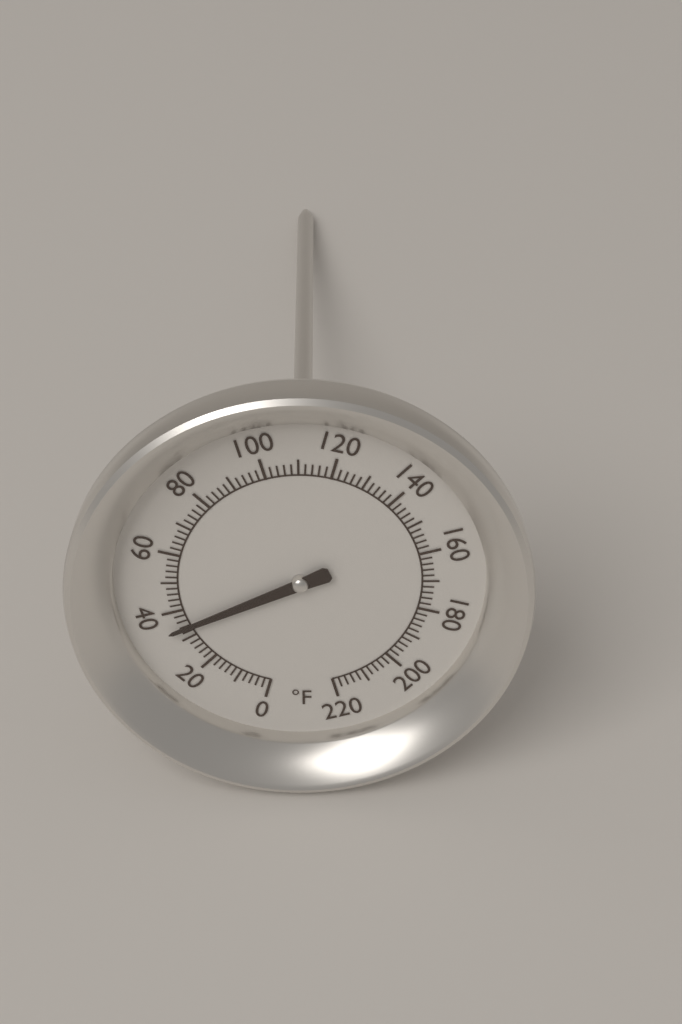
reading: 34 °F
